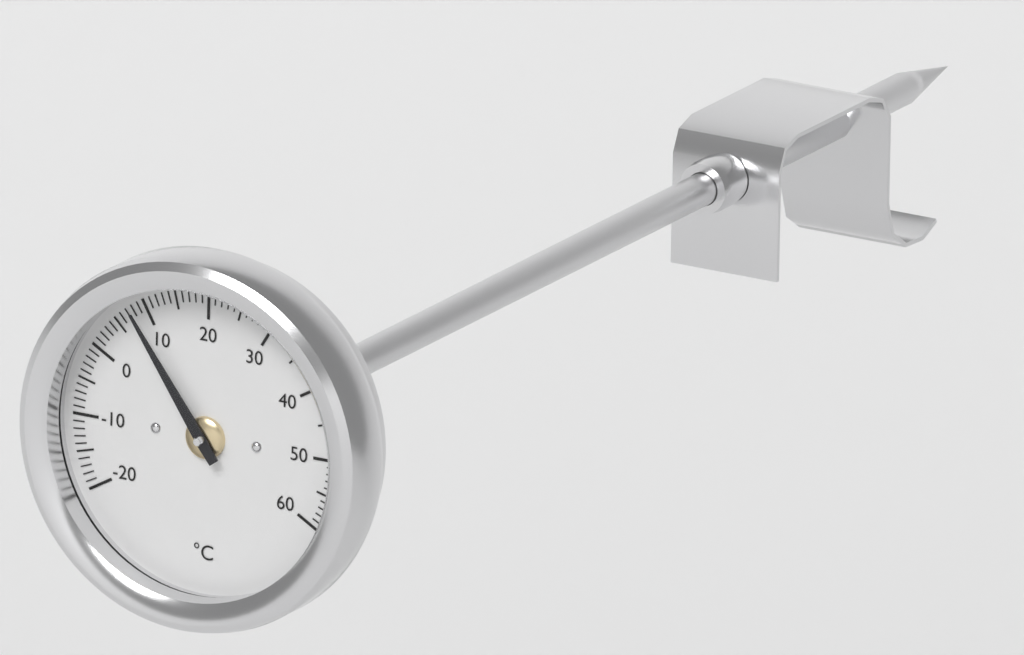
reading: 8 °C
